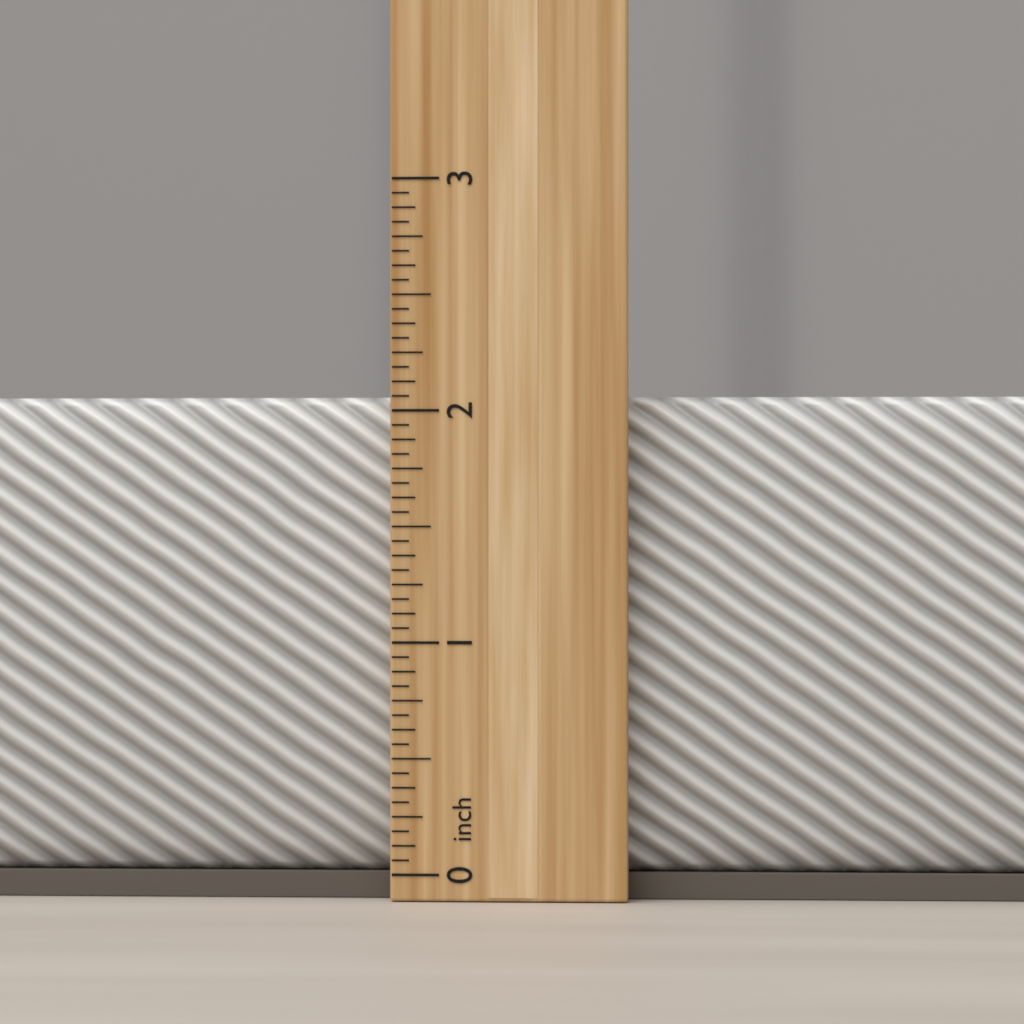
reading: 2.0625 inch
